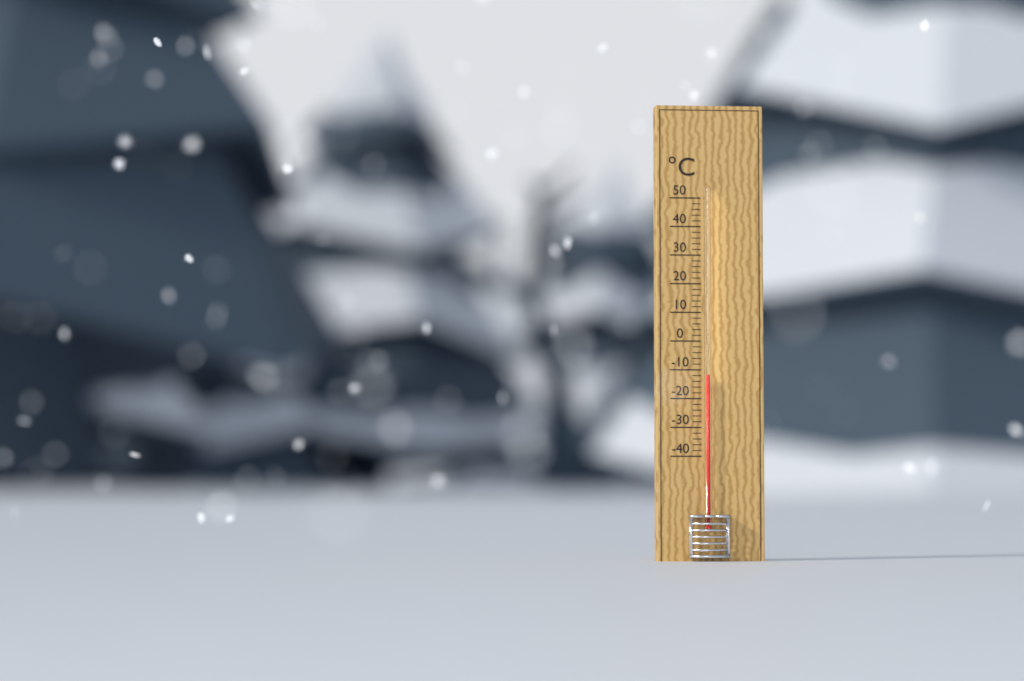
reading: -12 °C
